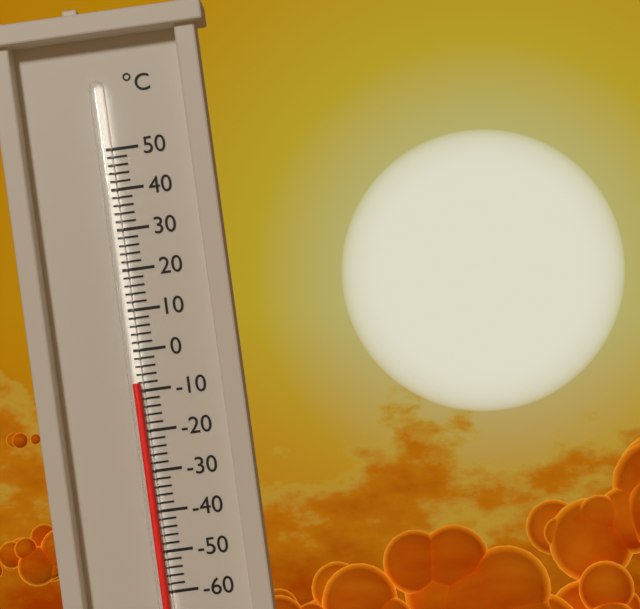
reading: -8 °C
